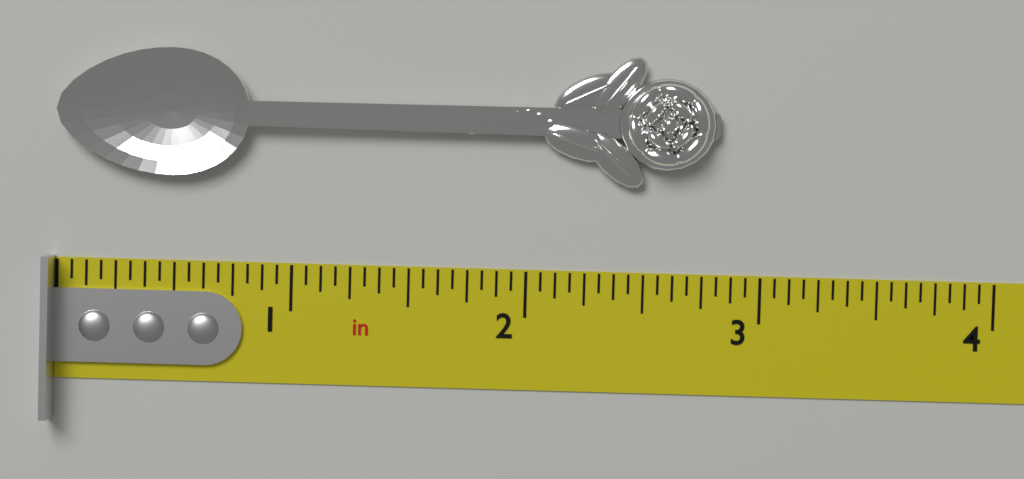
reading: 2.8125 in
